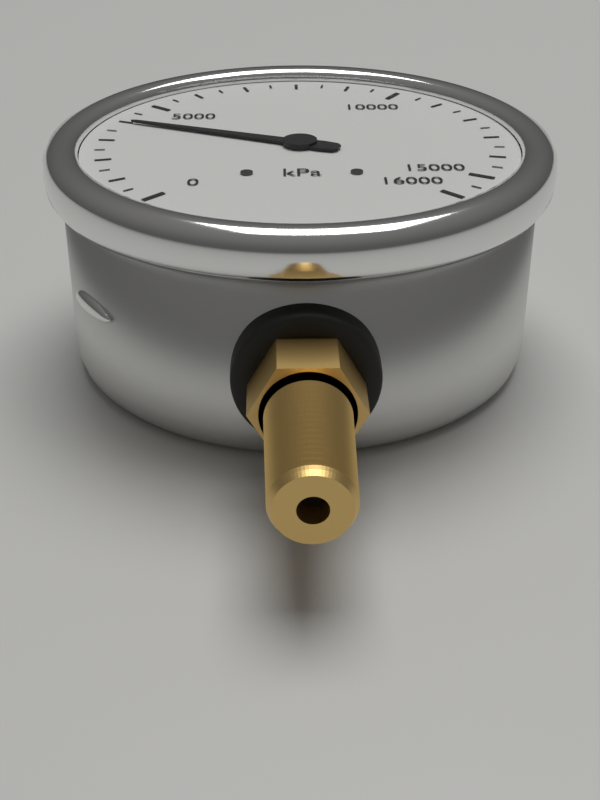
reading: 4000 kPa
